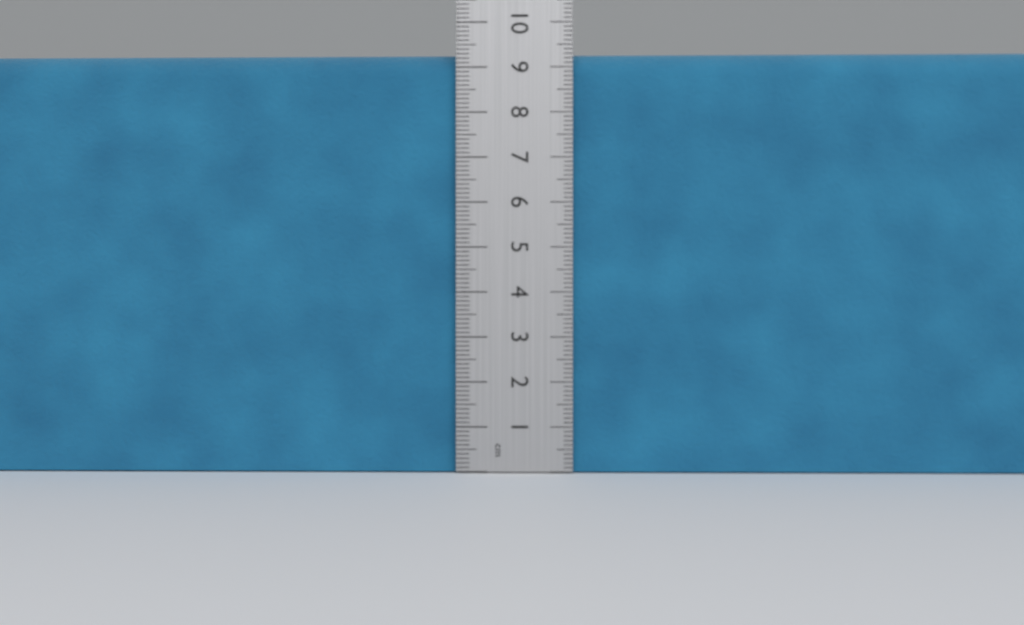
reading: 9.3 cm
